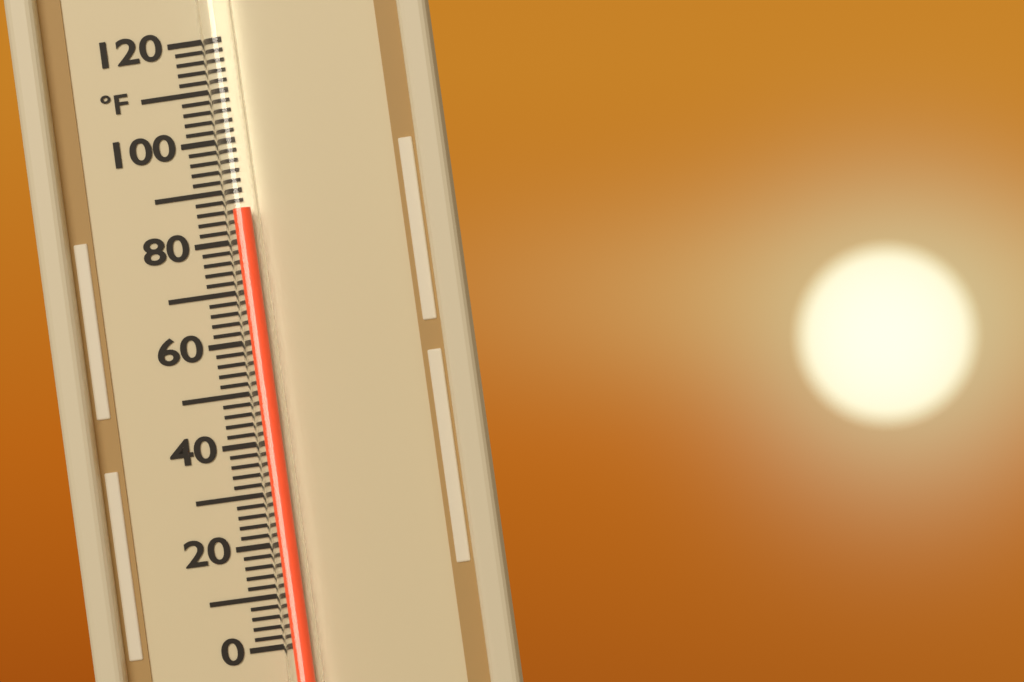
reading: 86 °F
